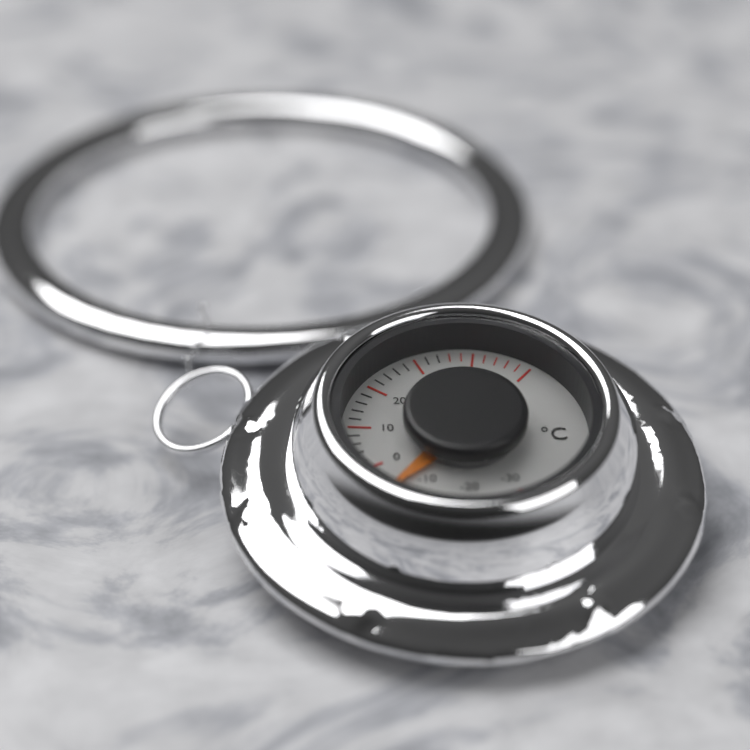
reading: -6 °C
